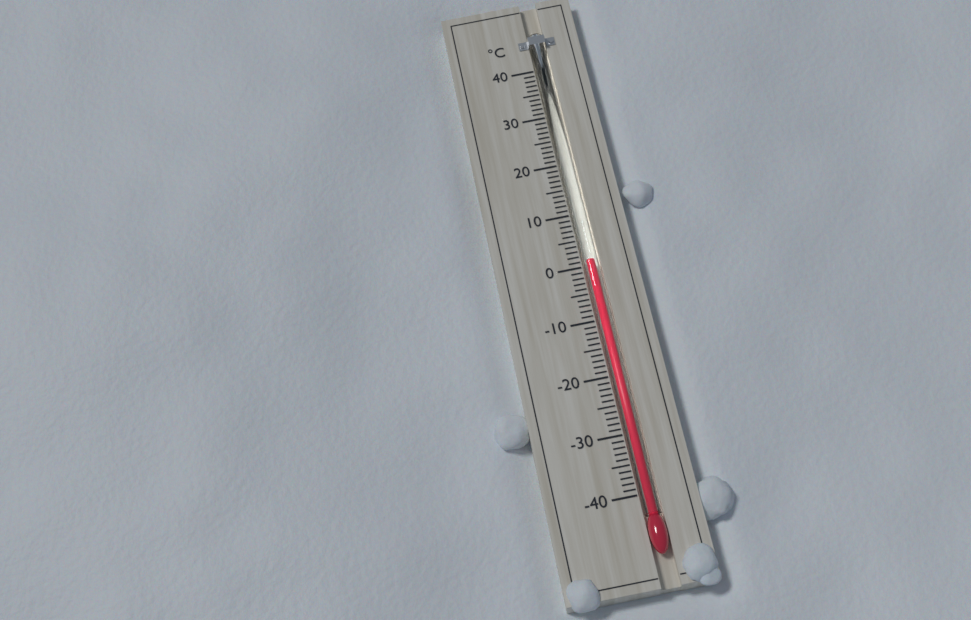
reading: 1 °C
